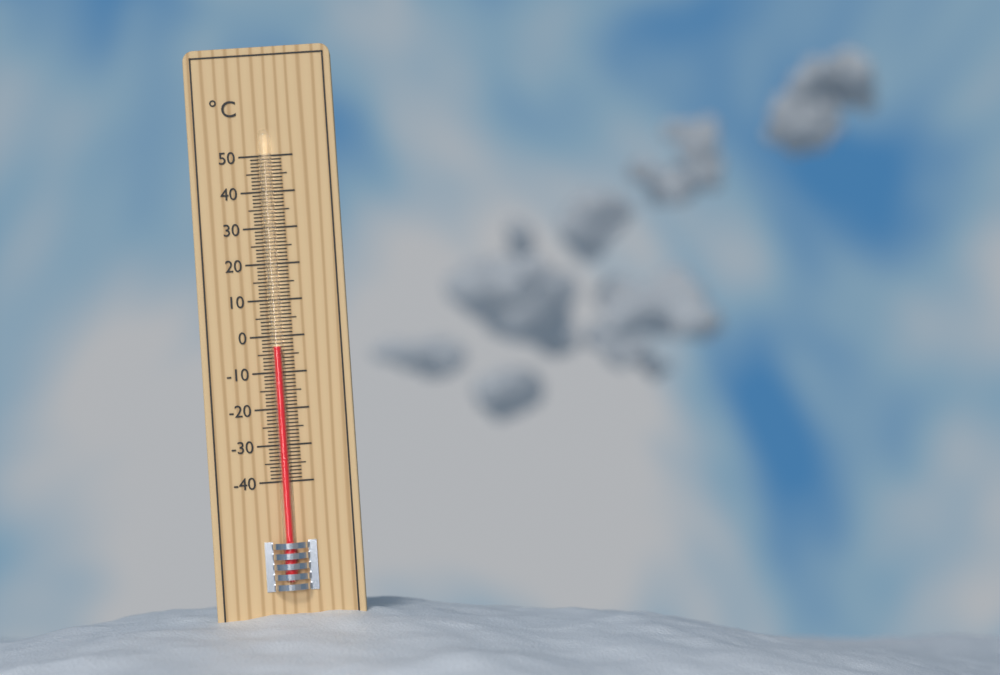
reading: -3 °C
